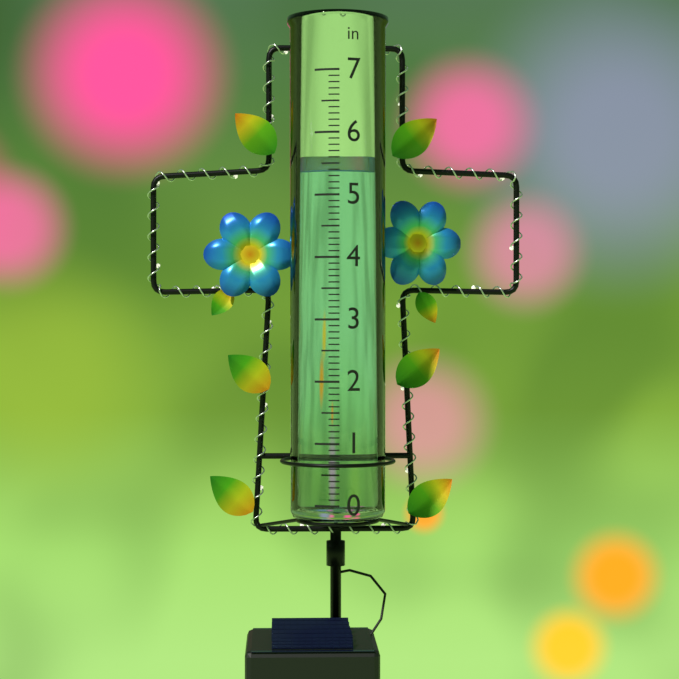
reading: 5.4 in
